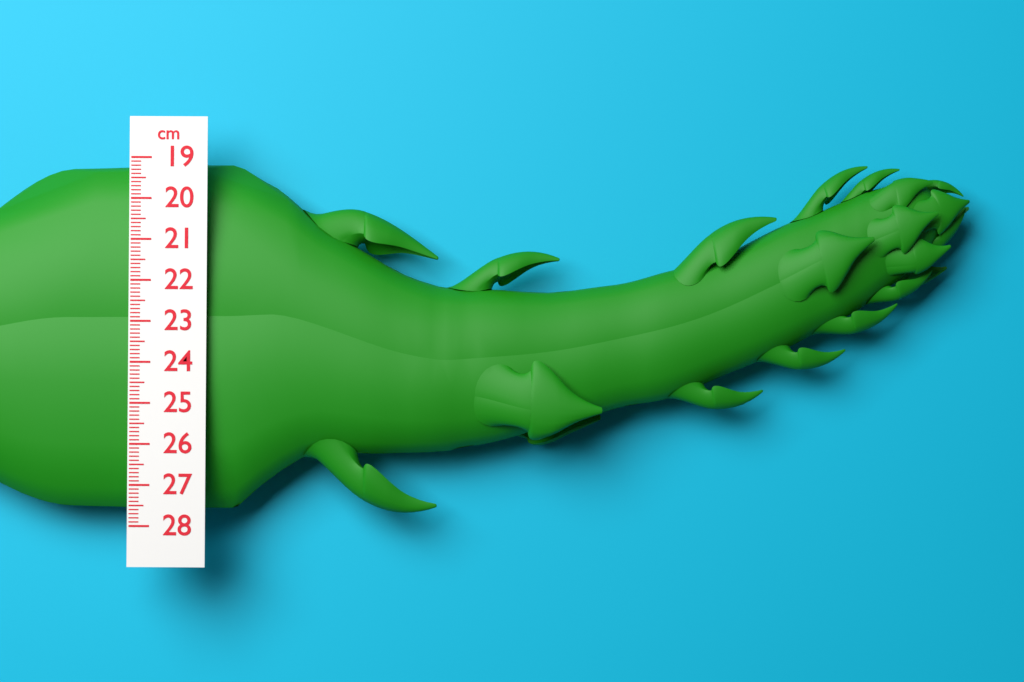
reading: 27.7 cm
